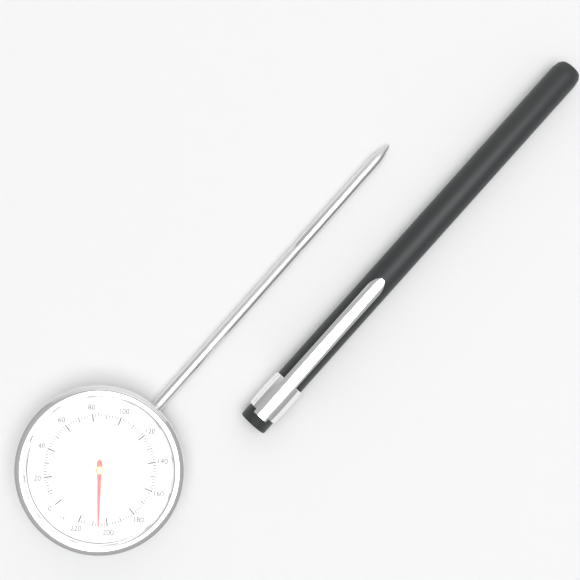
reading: 206 °F
